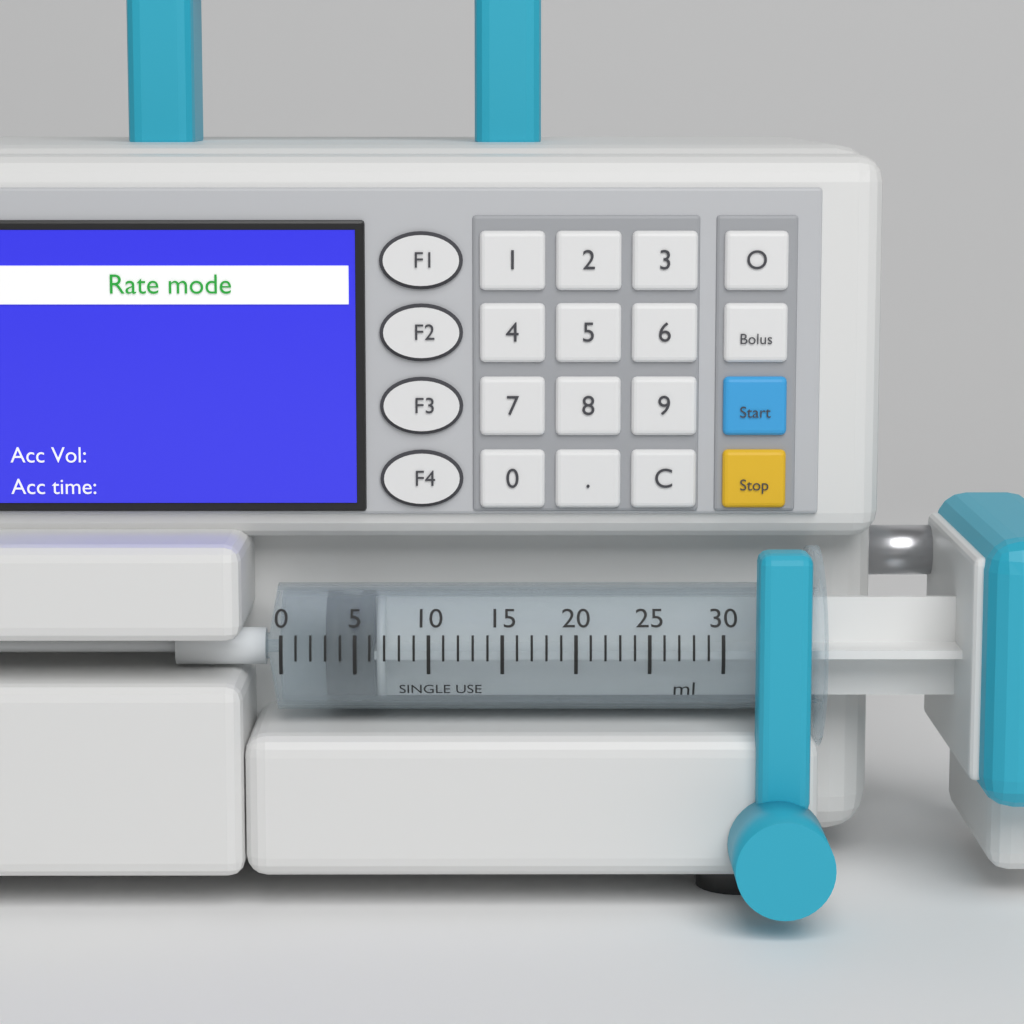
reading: 3 ml
